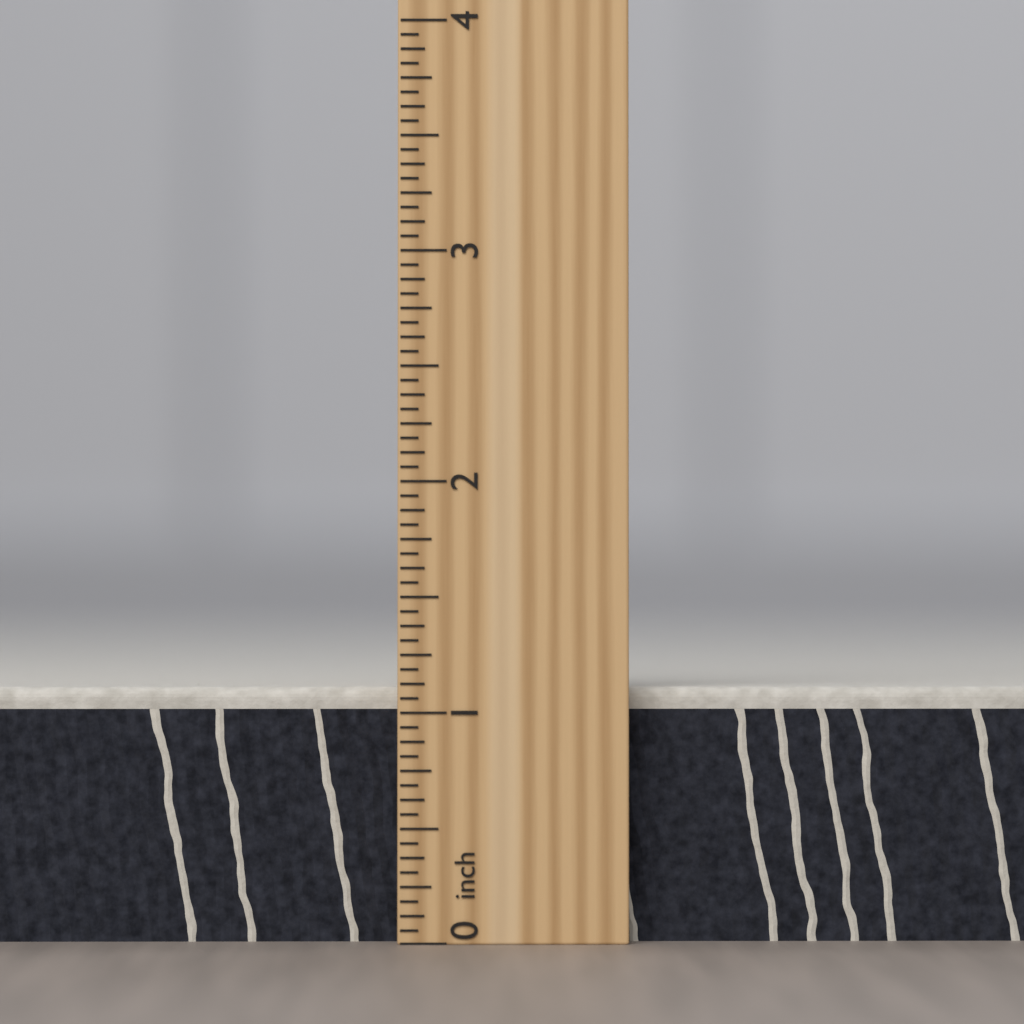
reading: 1.1250 inch
